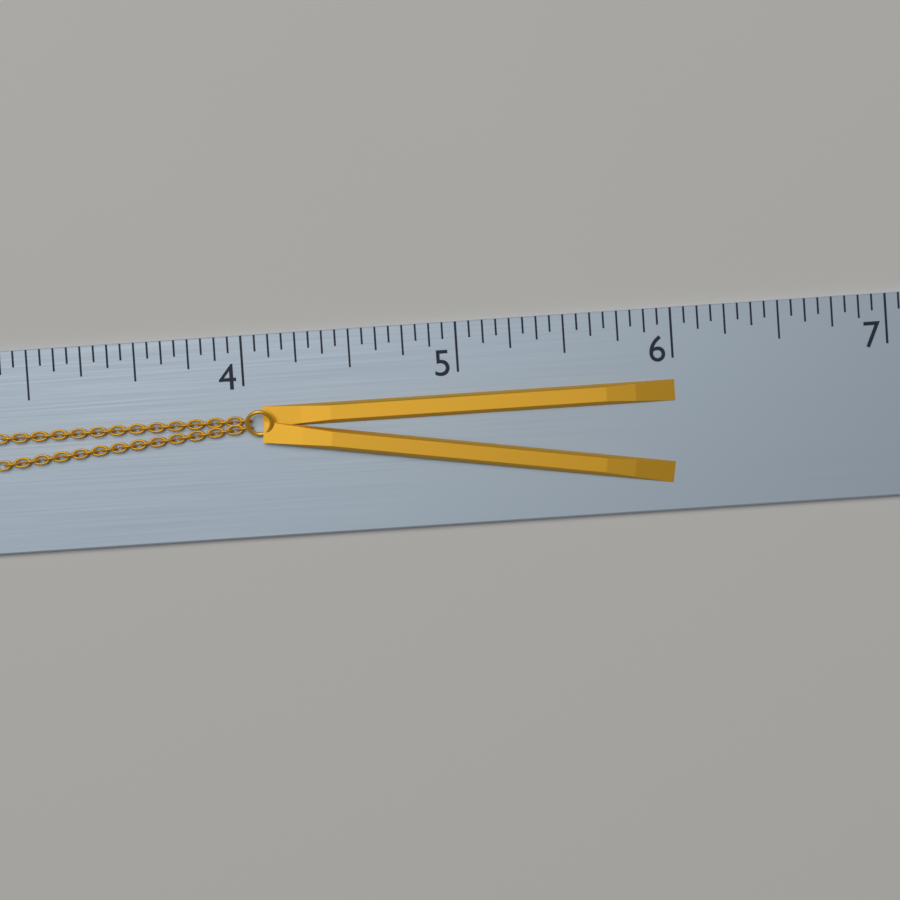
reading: 6.0000 (no unit)
